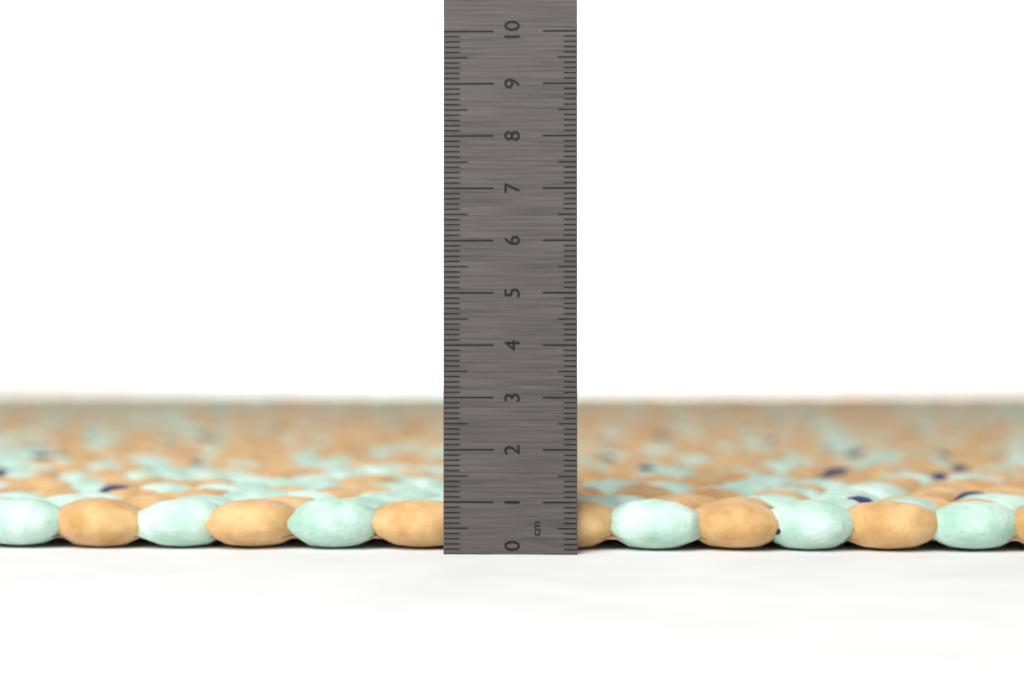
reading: 1.0 cm
